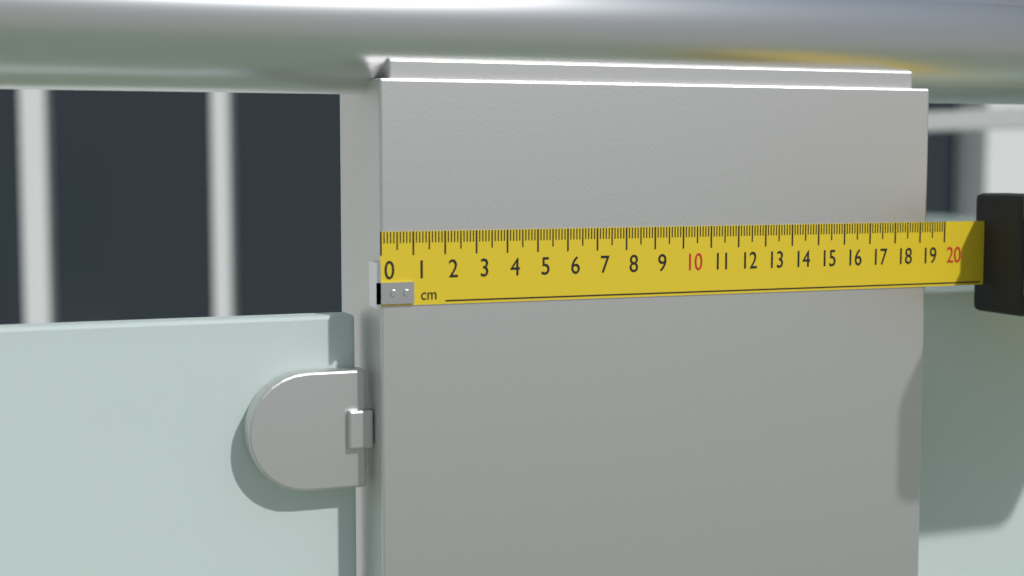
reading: 19.3 cm
